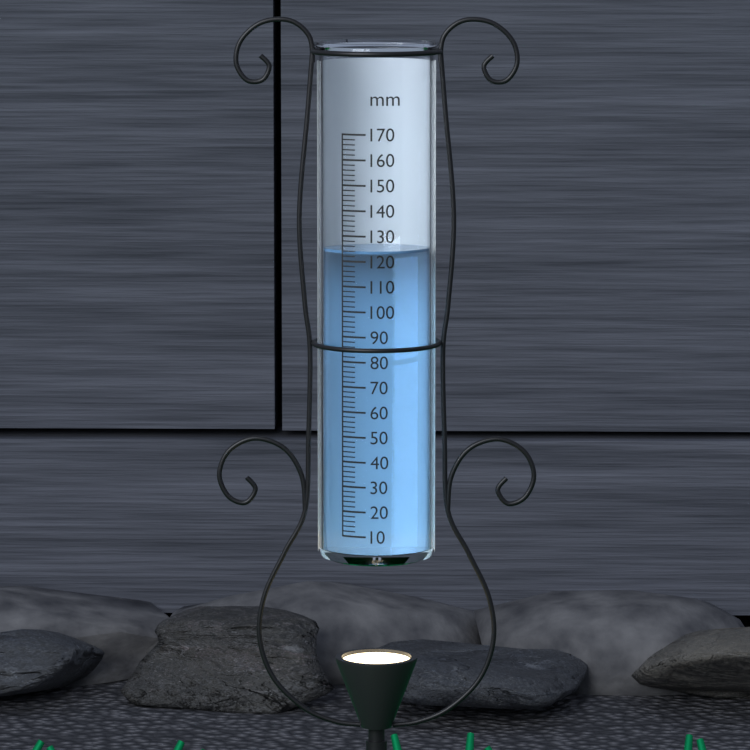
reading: 124 mm
